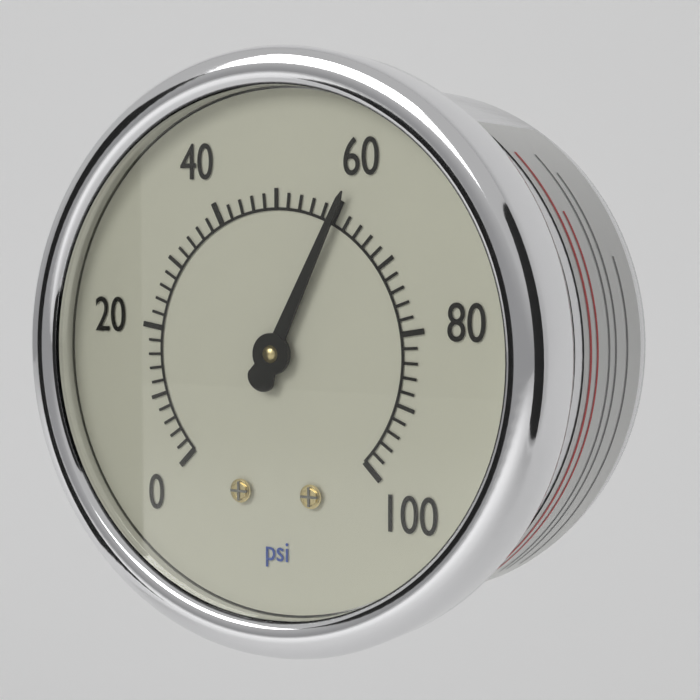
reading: 60 psi
